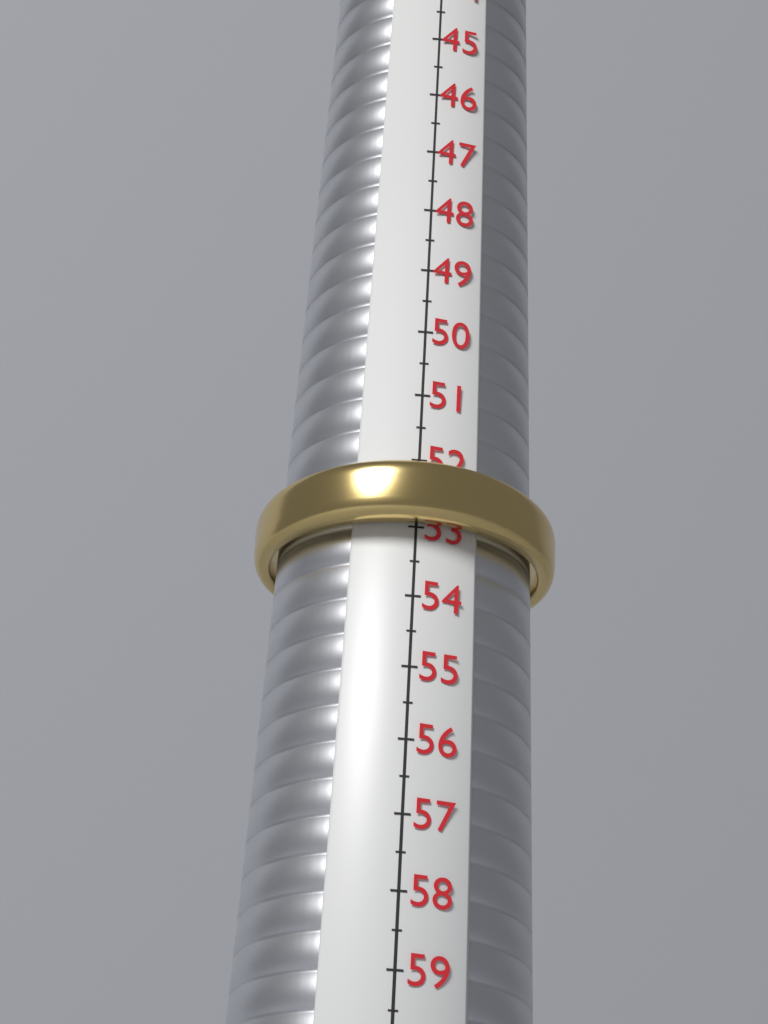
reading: 53.0 (no unit)
